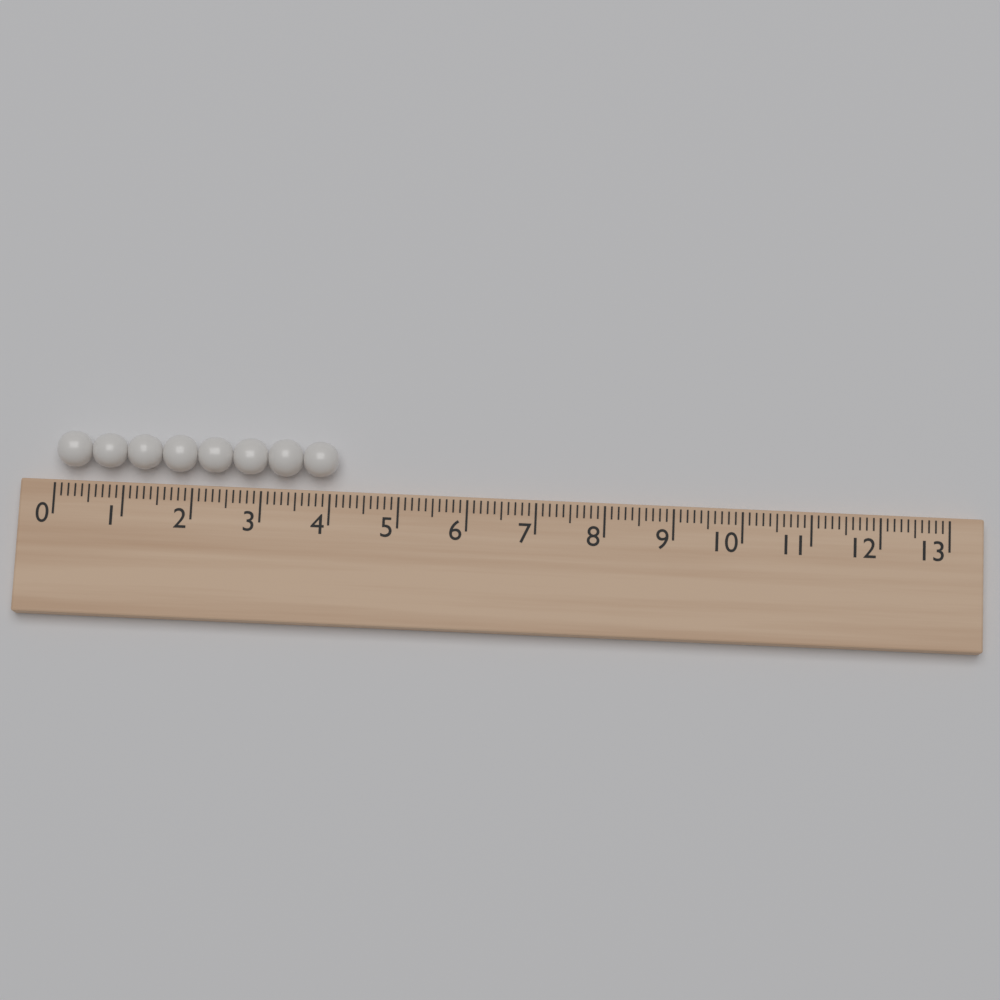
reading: 4.1 (no unit)
